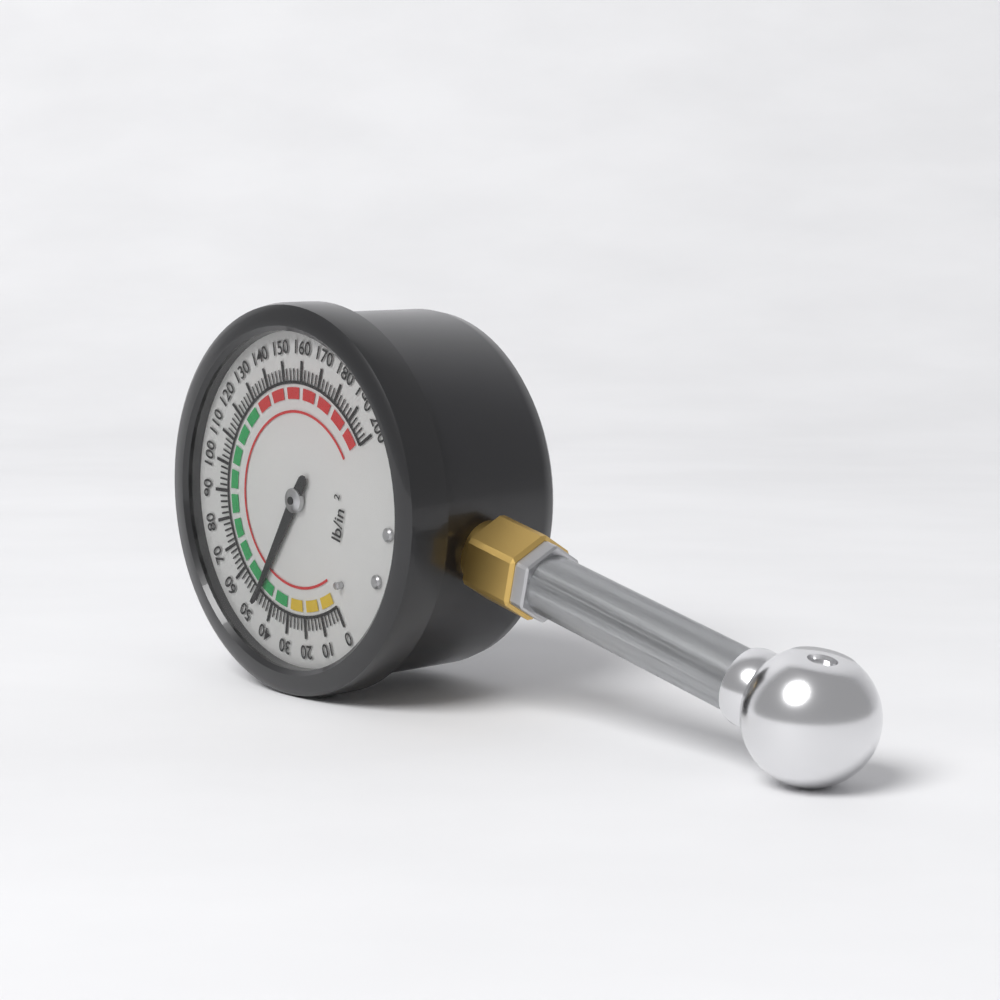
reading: 48 psi
